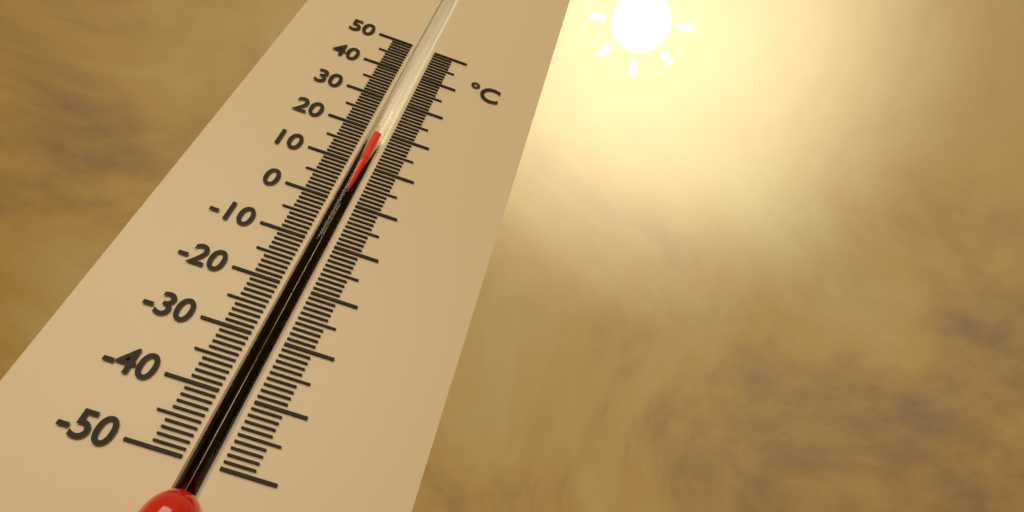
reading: 19 °C
